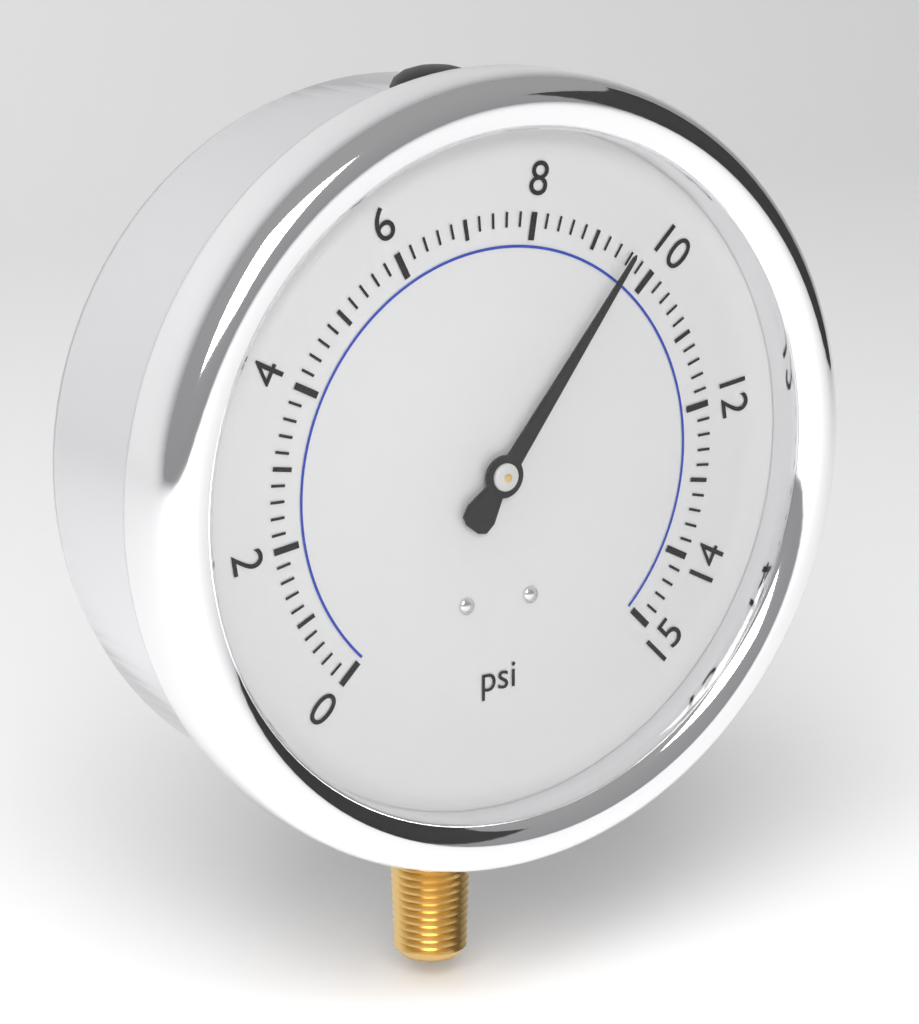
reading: 9.6 psi
